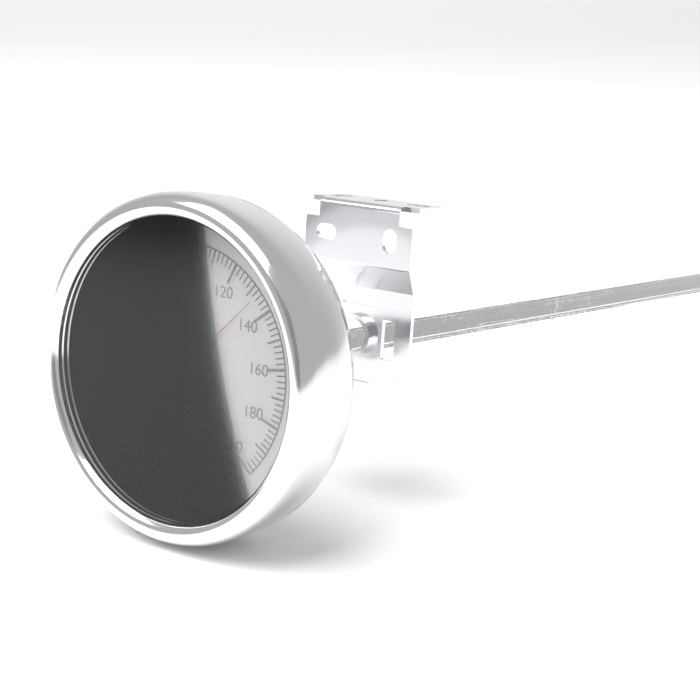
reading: 134 °C
